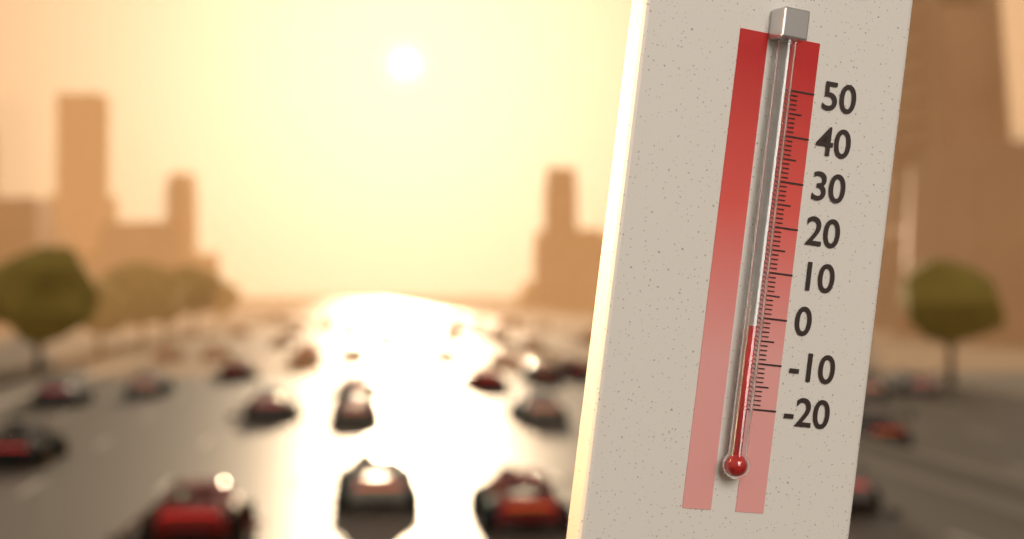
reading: -2 °C
